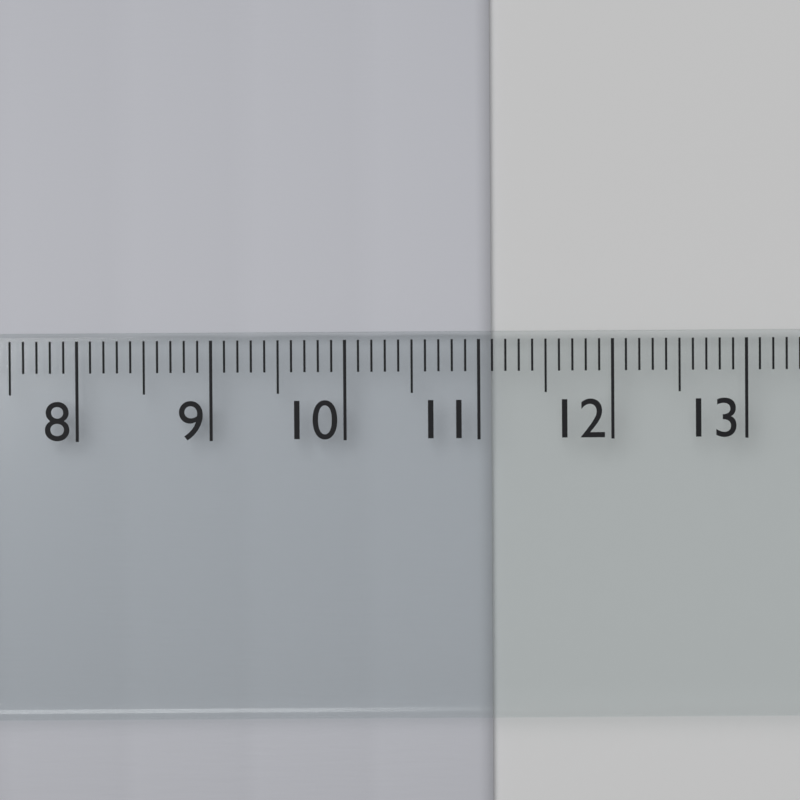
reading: 11.1 cm
